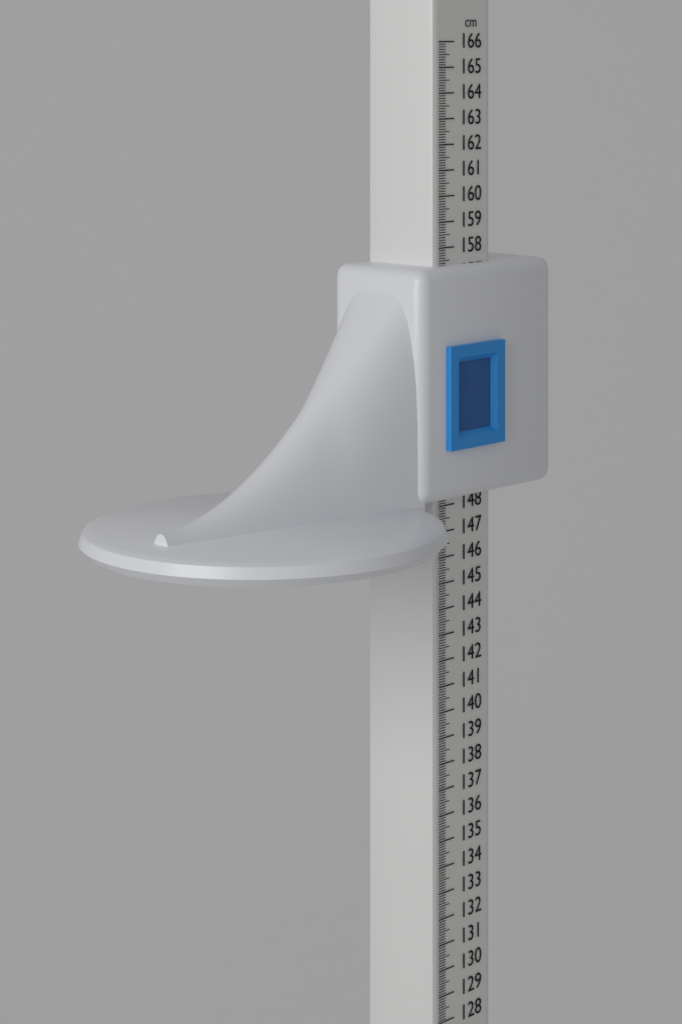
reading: 157.3 cm
